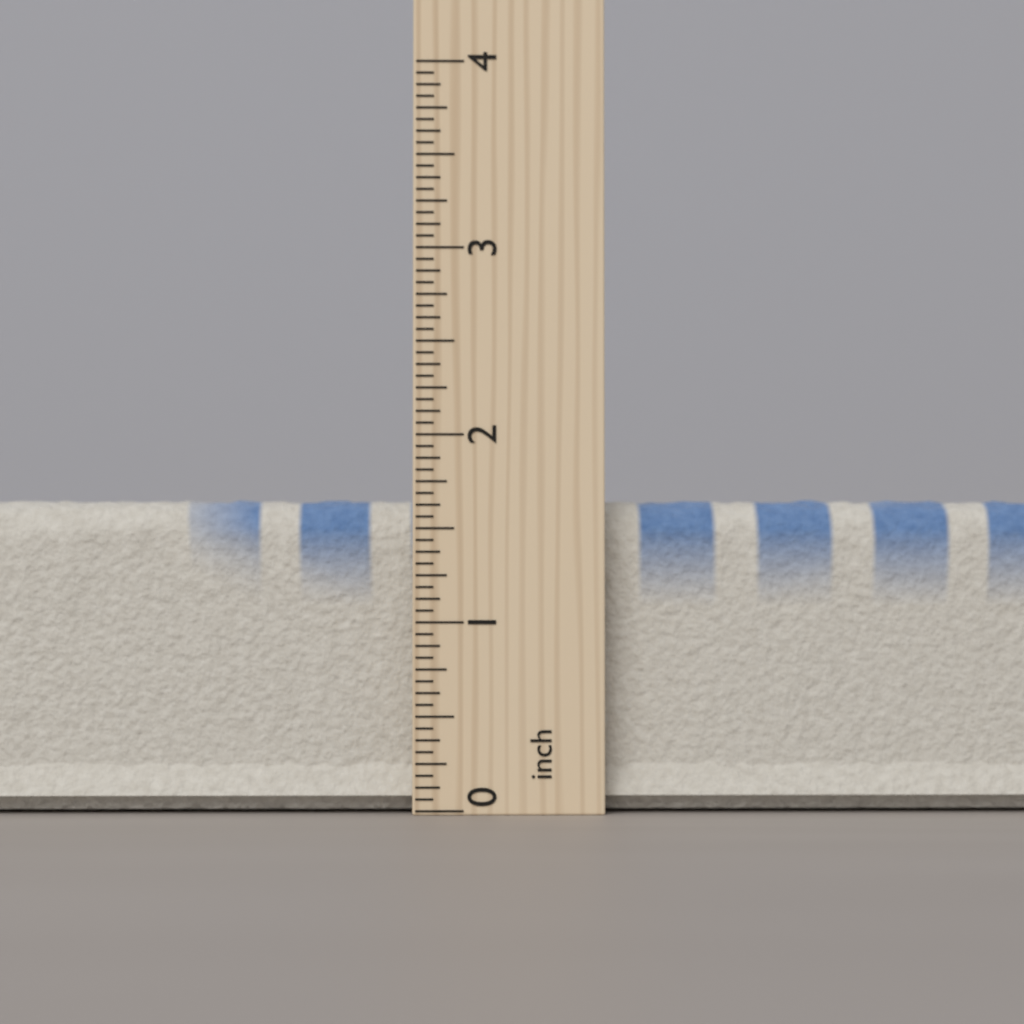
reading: 1.7500 inch
